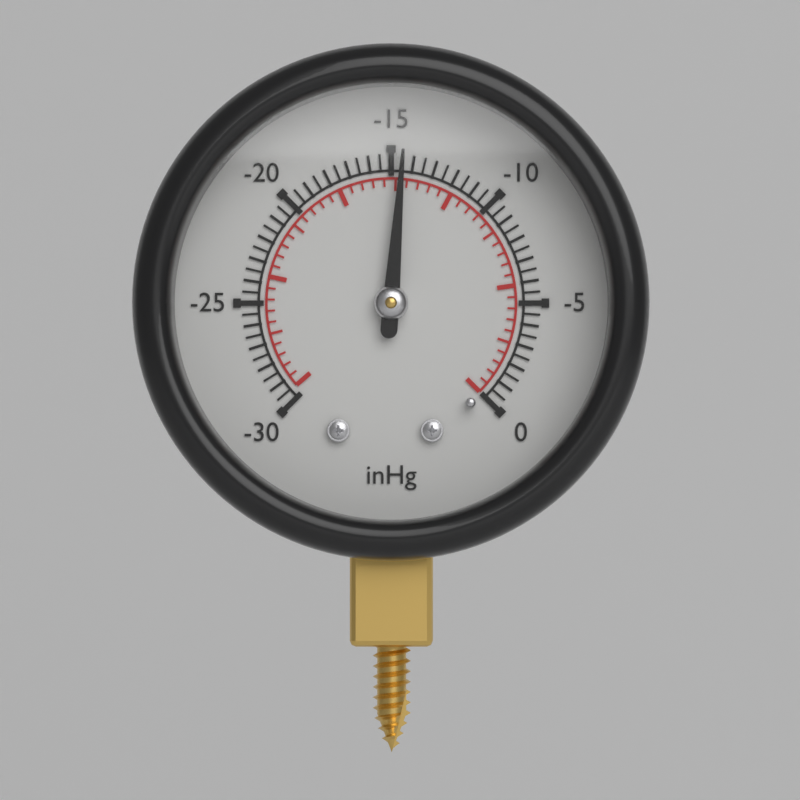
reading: -14.5 inHg
